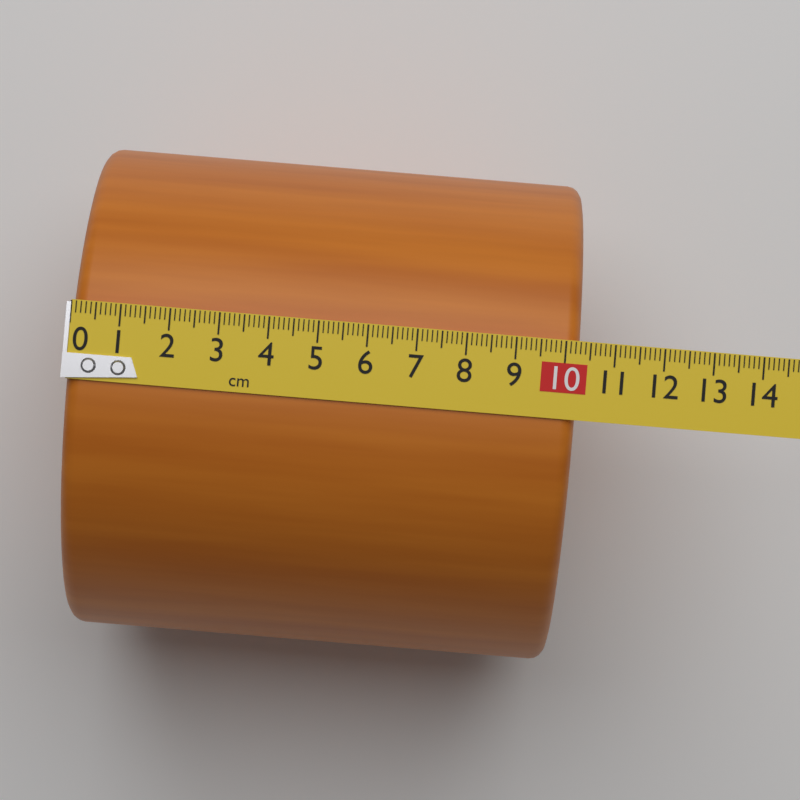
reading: 10.3 cm
